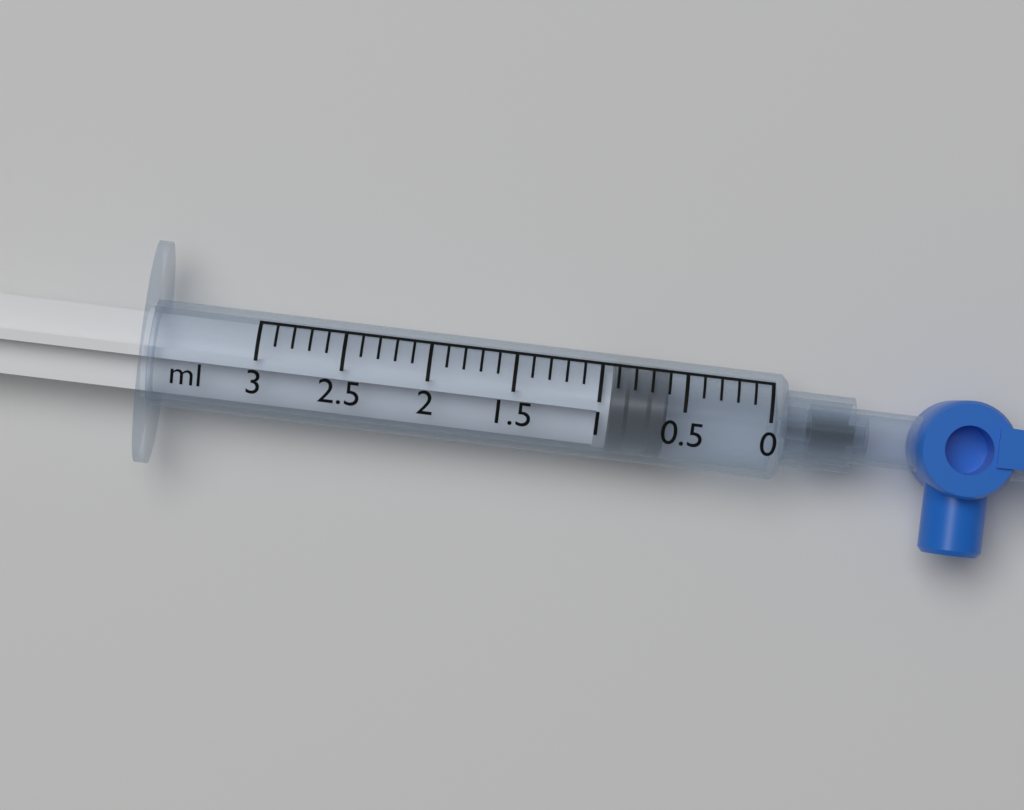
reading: 0.6 ml
